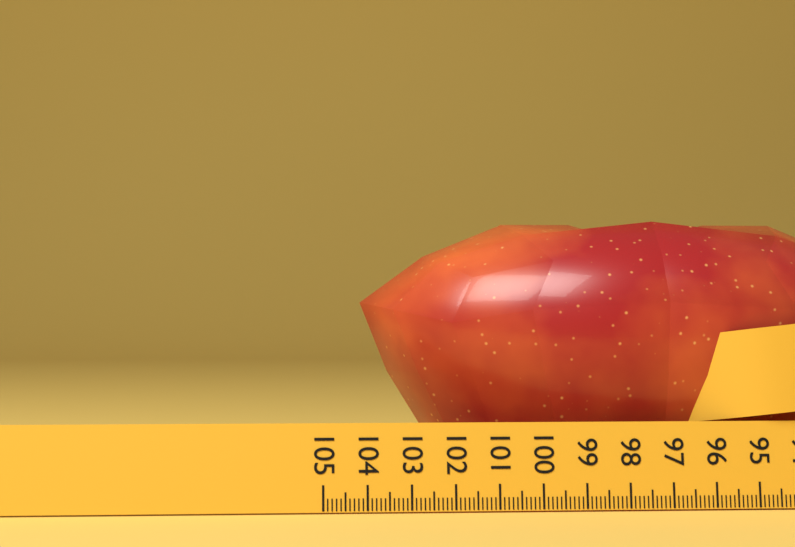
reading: 104.0 (no unit)
